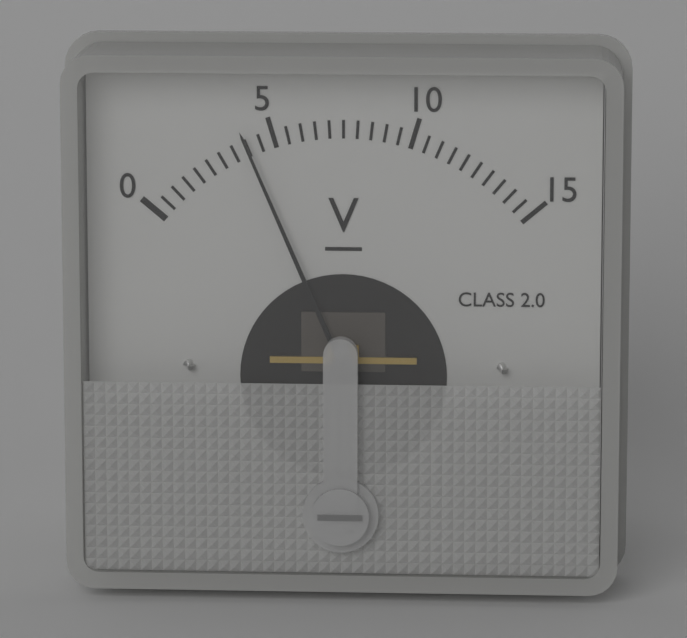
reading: 4.0 V
